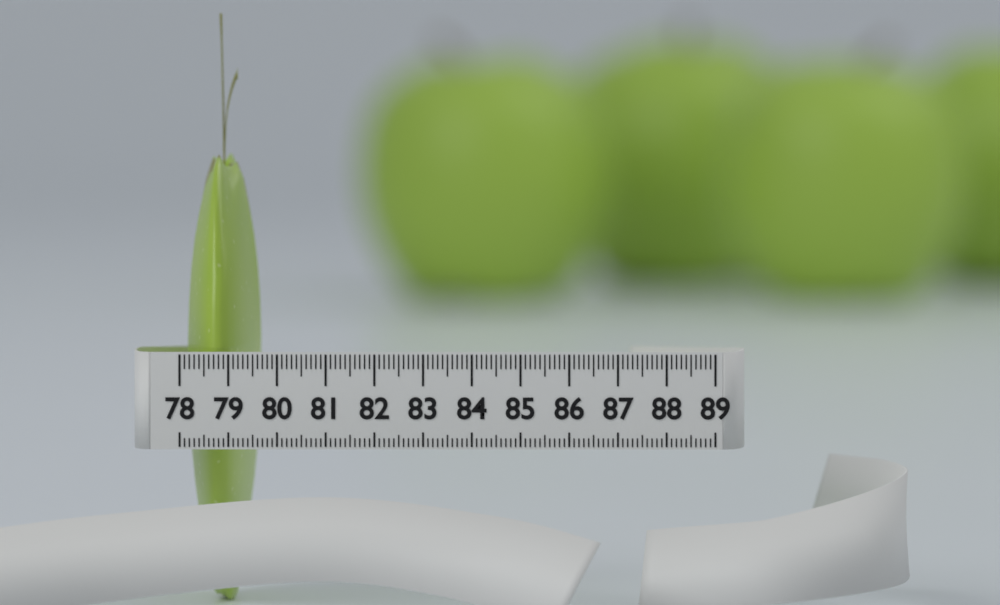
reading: 79.5 (no unit)
